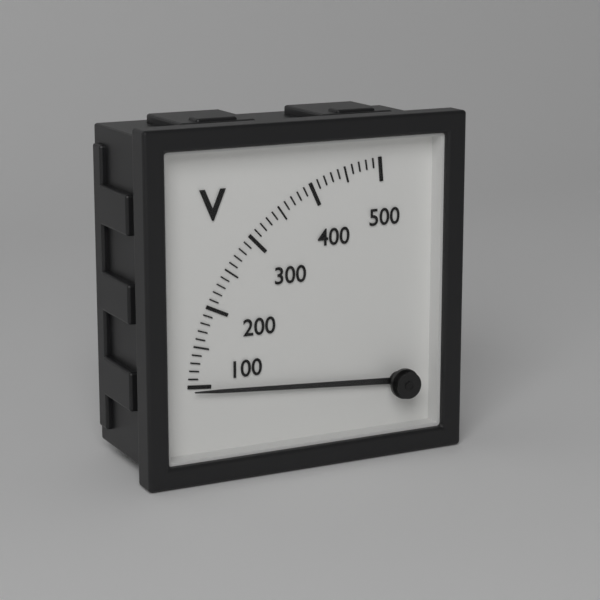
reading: 95 V
